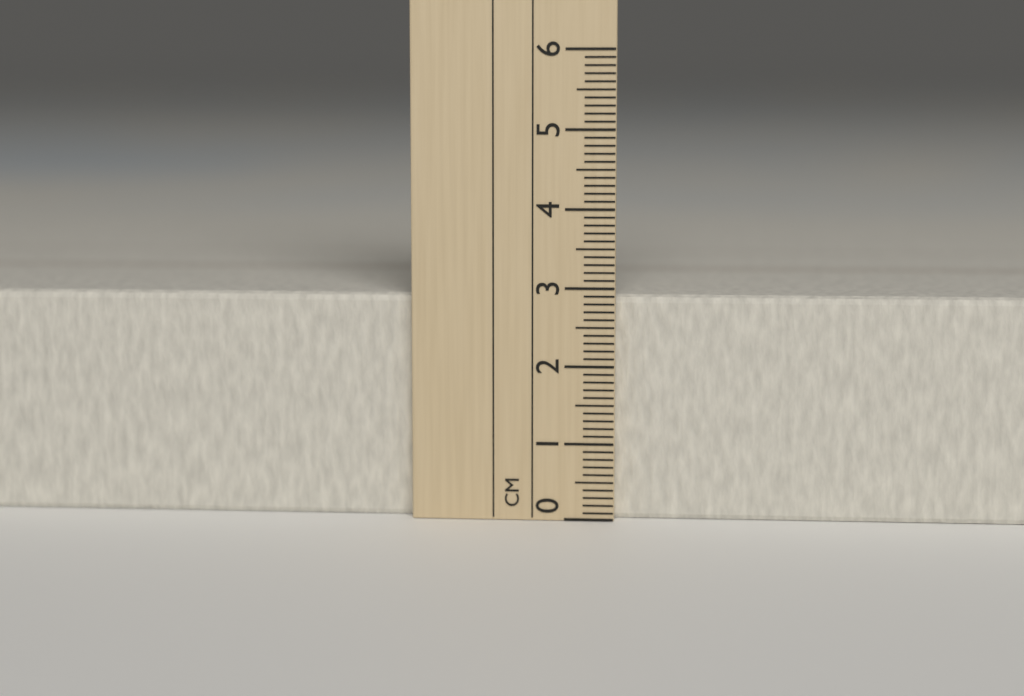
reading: 2.9 cm
